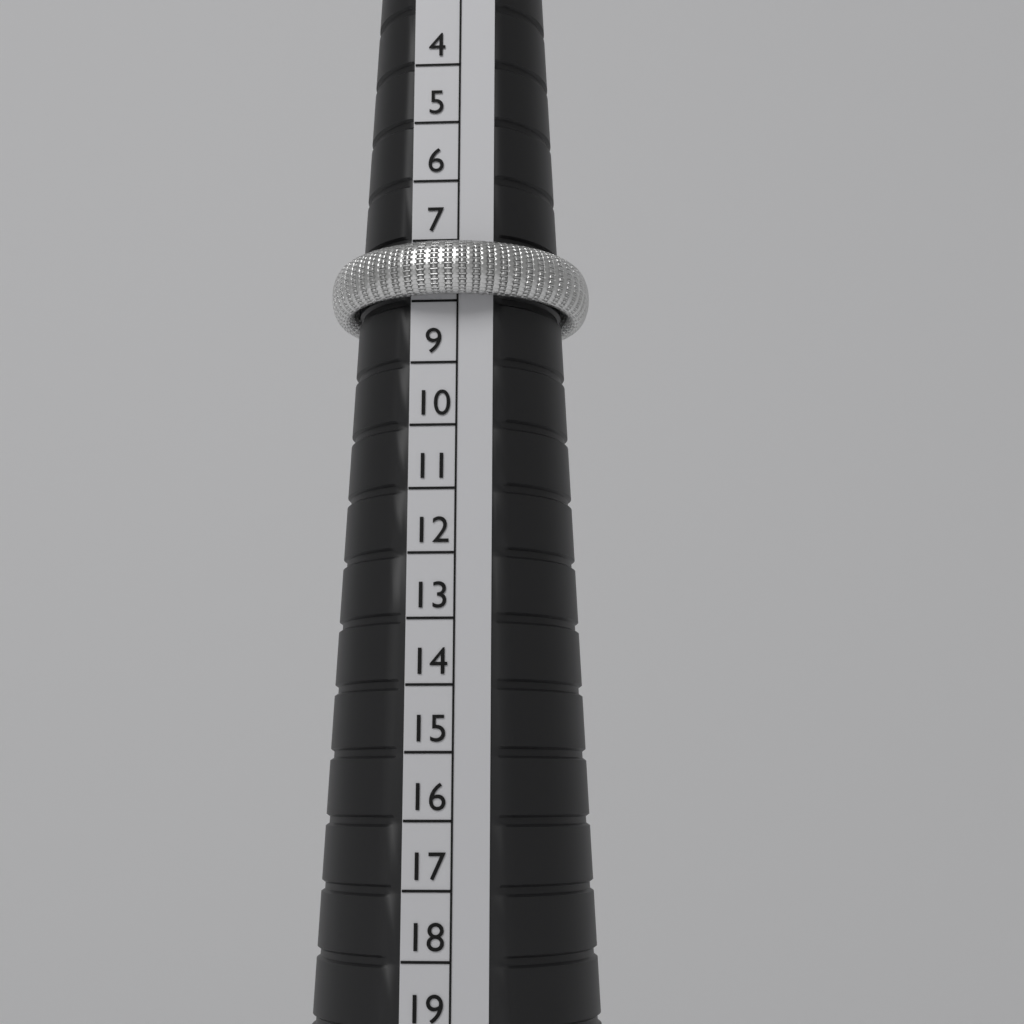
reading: 8 (no unit)
